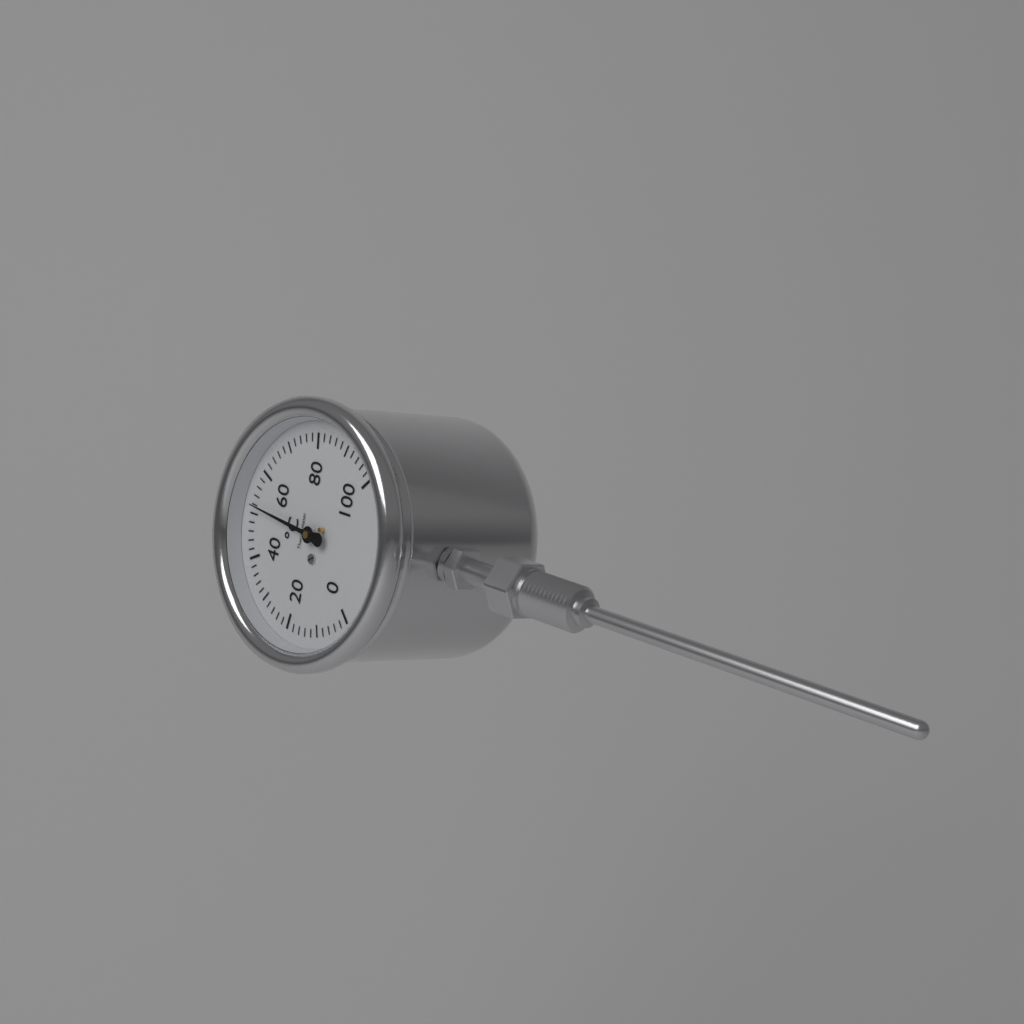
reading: 52 °C
